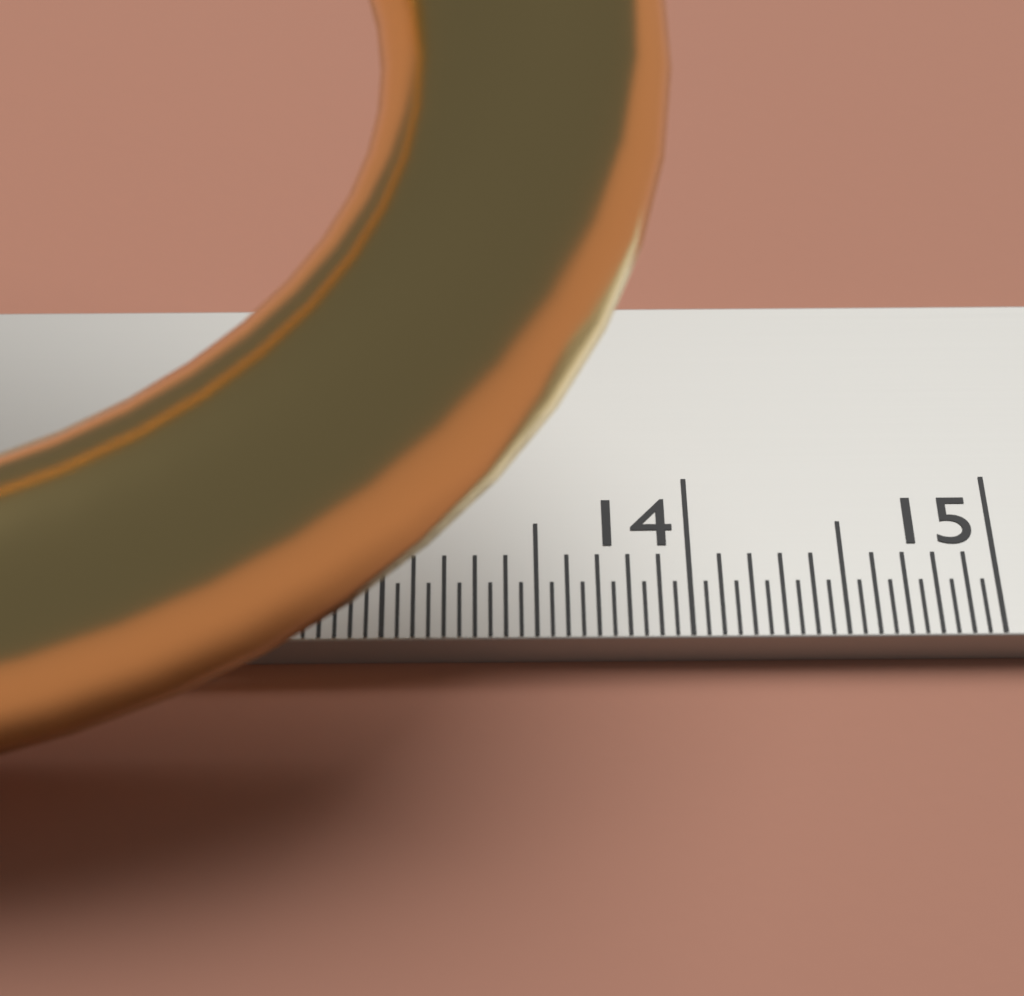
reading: 13.90 cm
